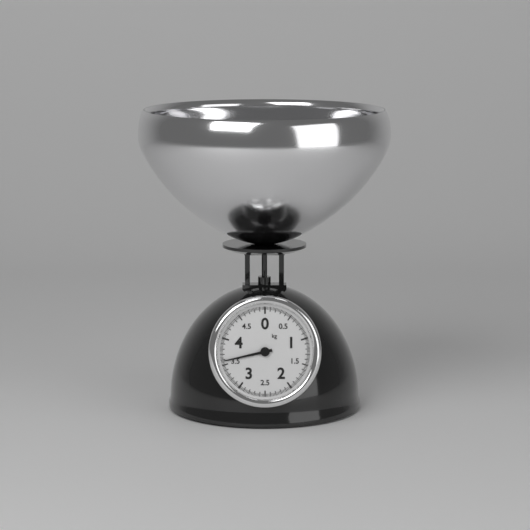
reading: 3.575 kg
